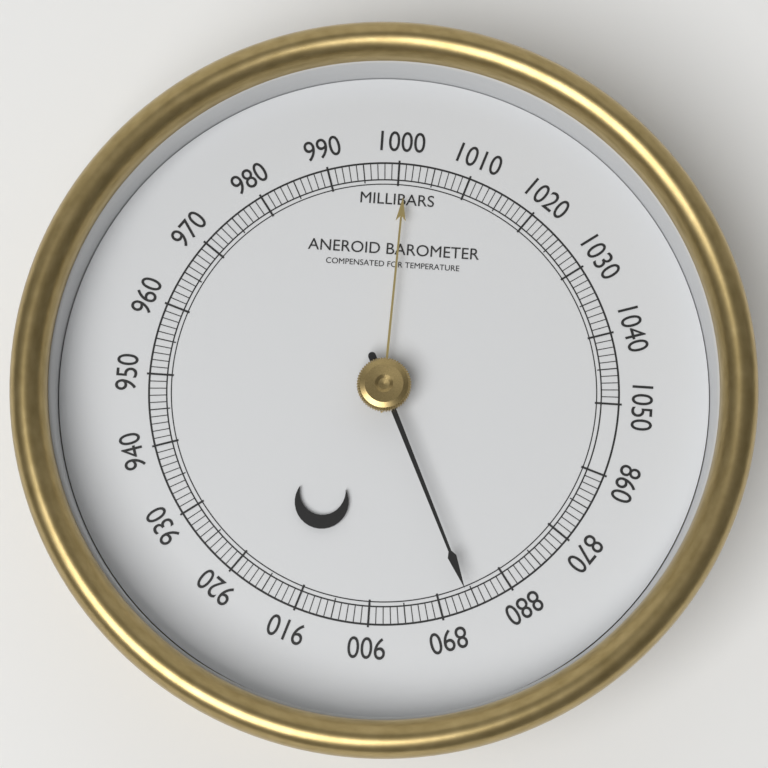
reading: 886 mbar
